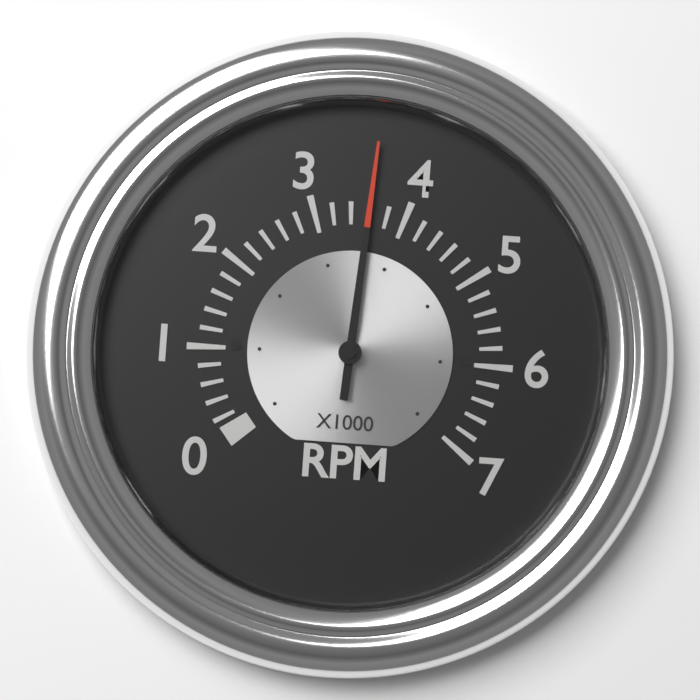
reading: 3.6 x1000 RPM
